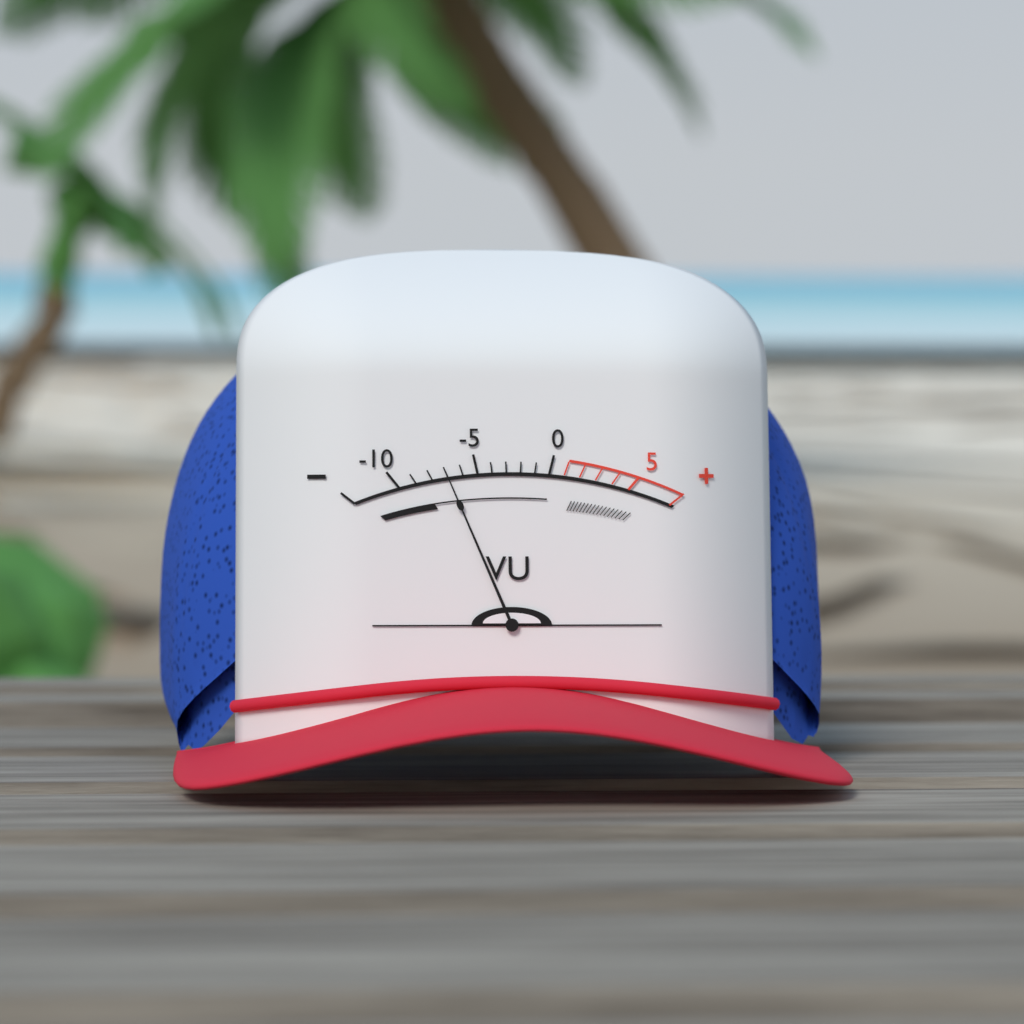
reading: -7 VU
